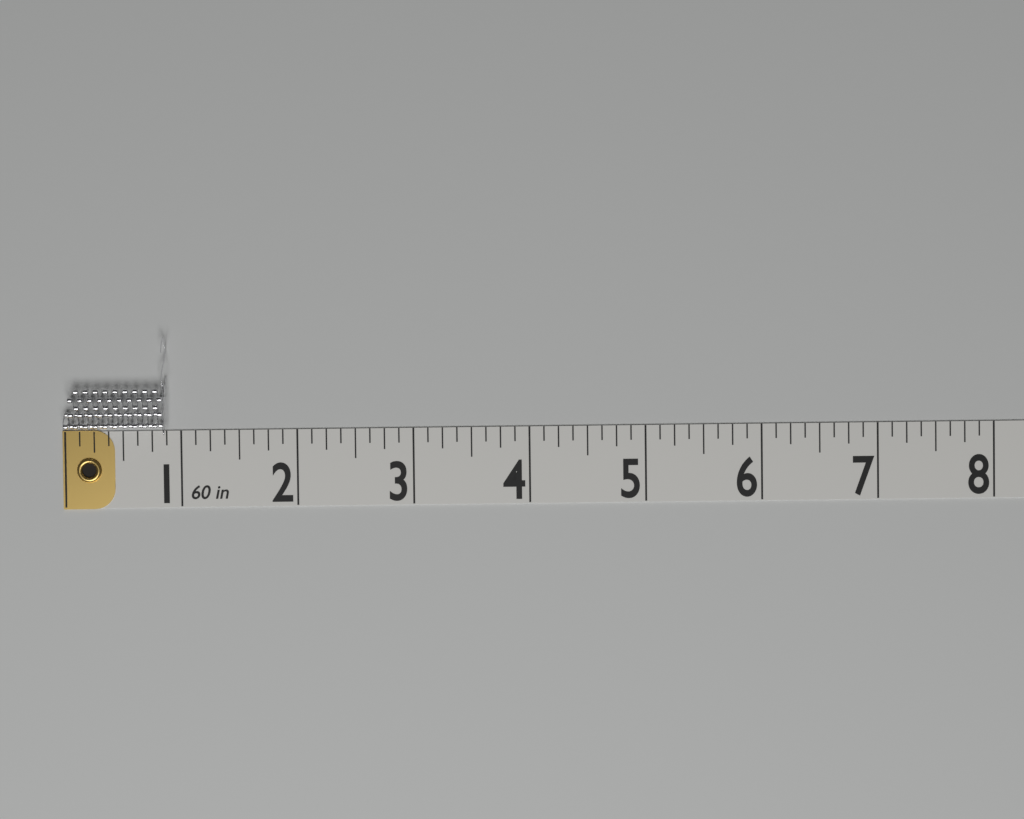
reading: 0.875 in
